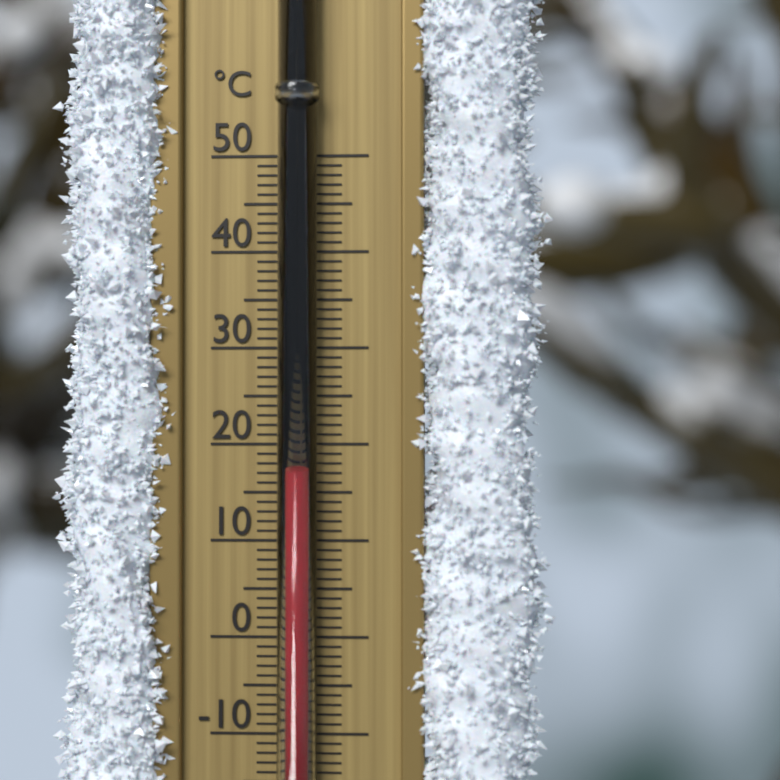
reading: 17 °C
